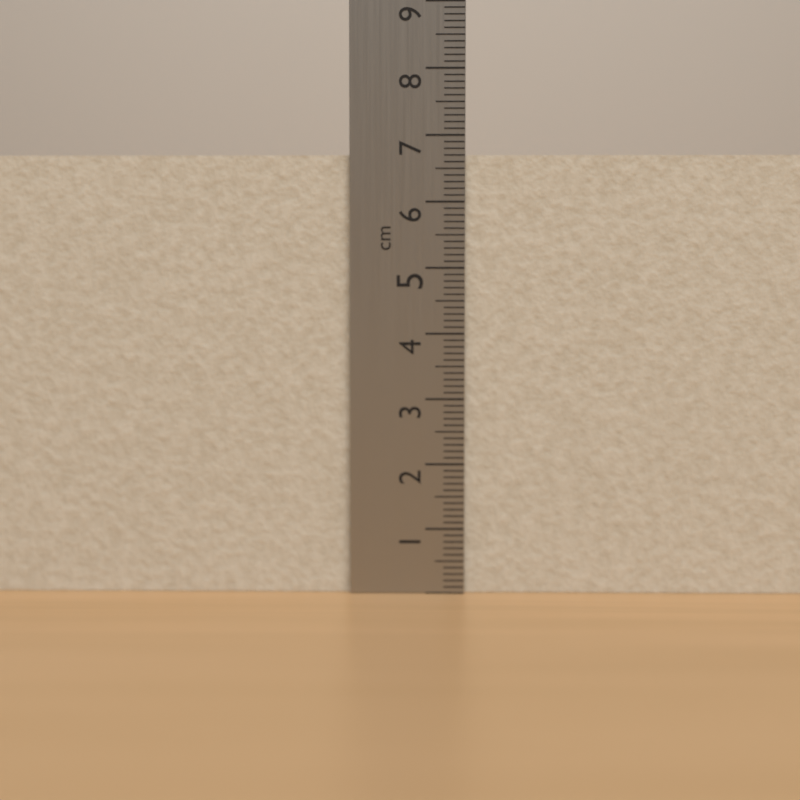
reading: 6.7 cm
